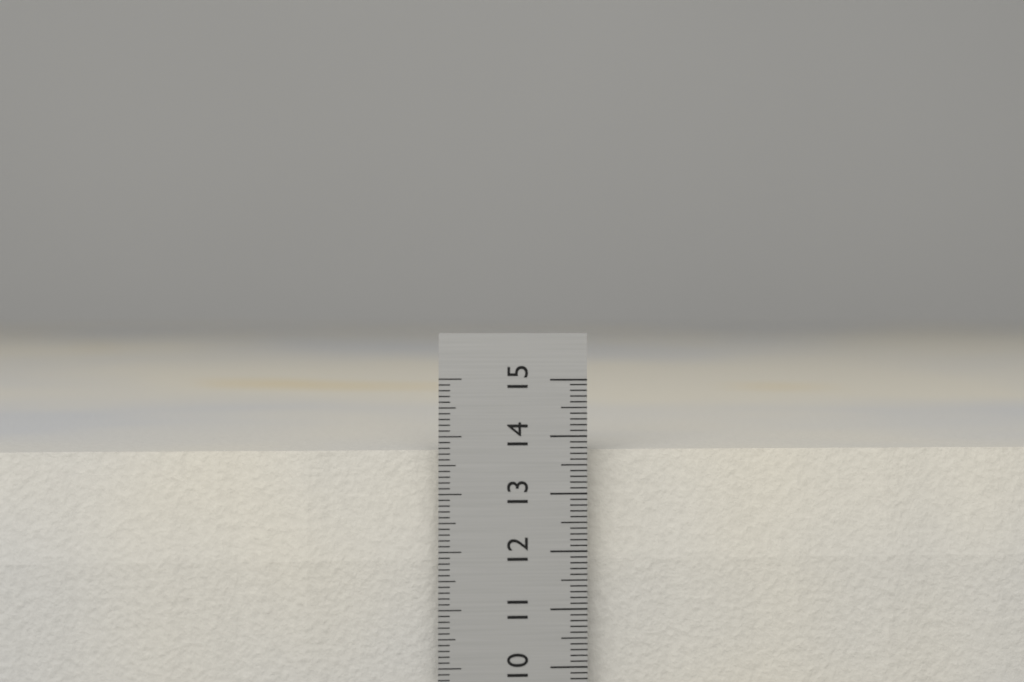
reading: 13.7 cm
